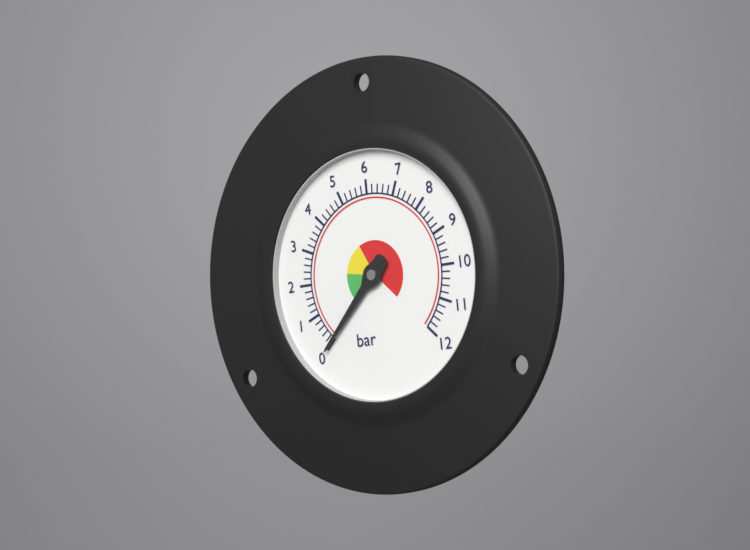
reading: 0.0 bar
